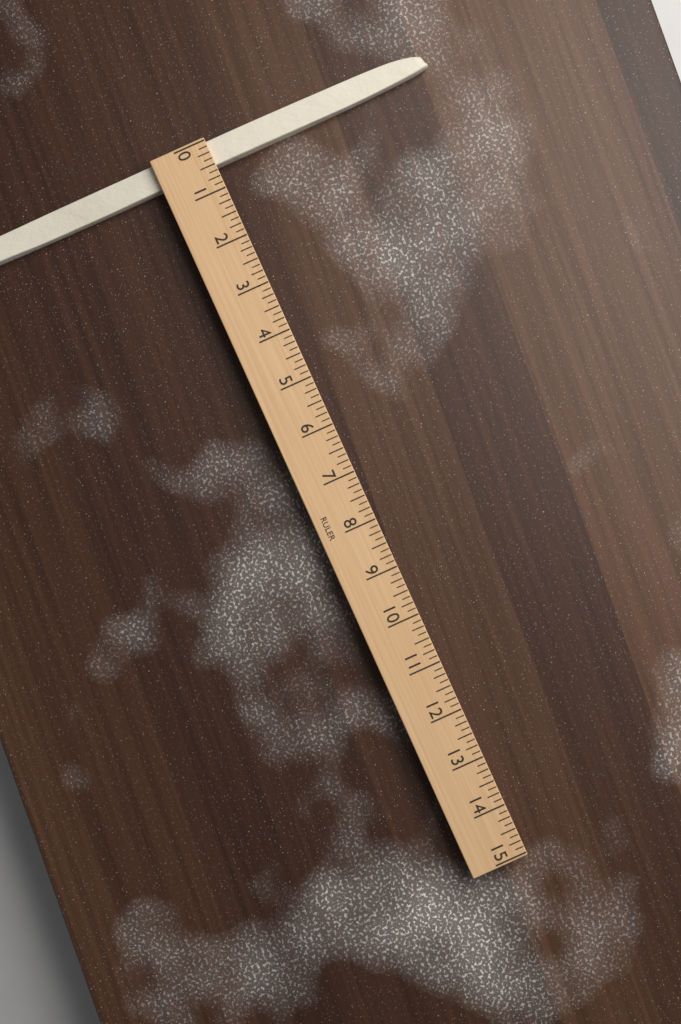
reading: 0.500 (no unit)
